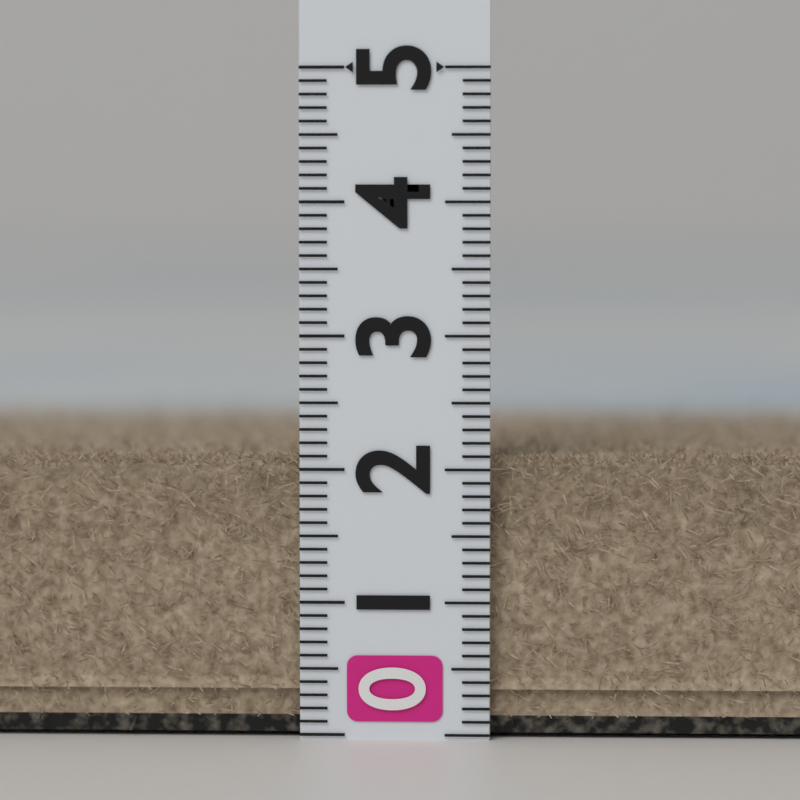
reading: 2.1 (no unit)
